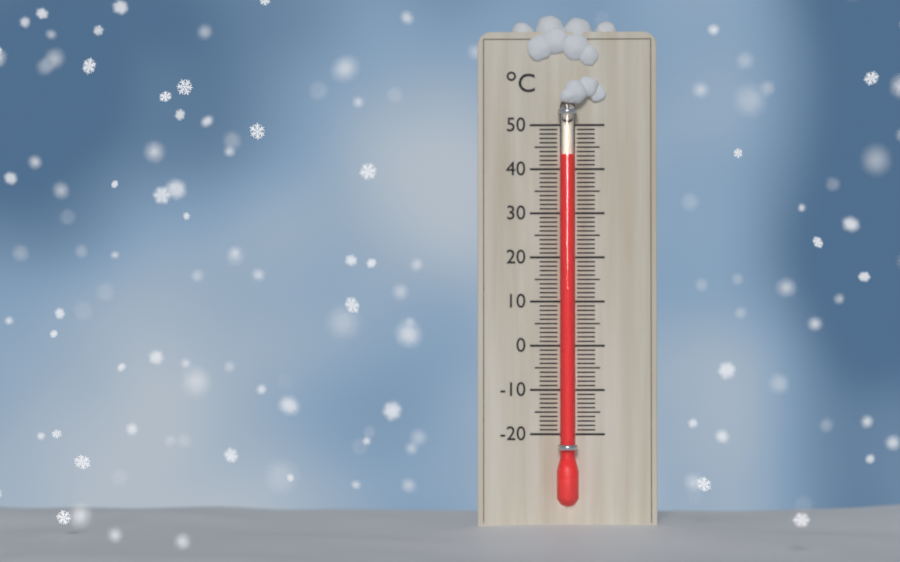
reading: 43 °C
